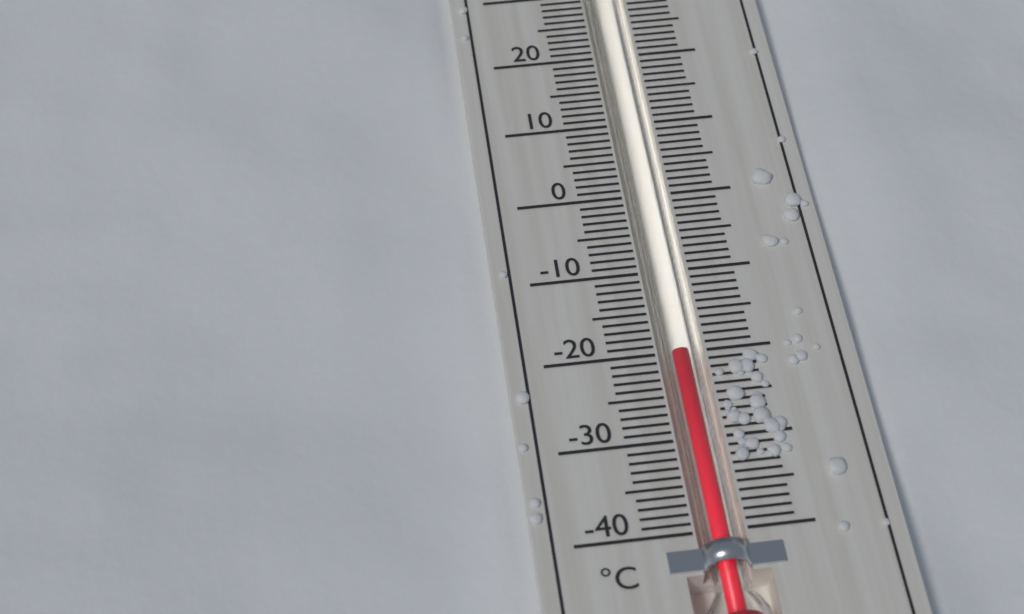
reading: -20 °C
